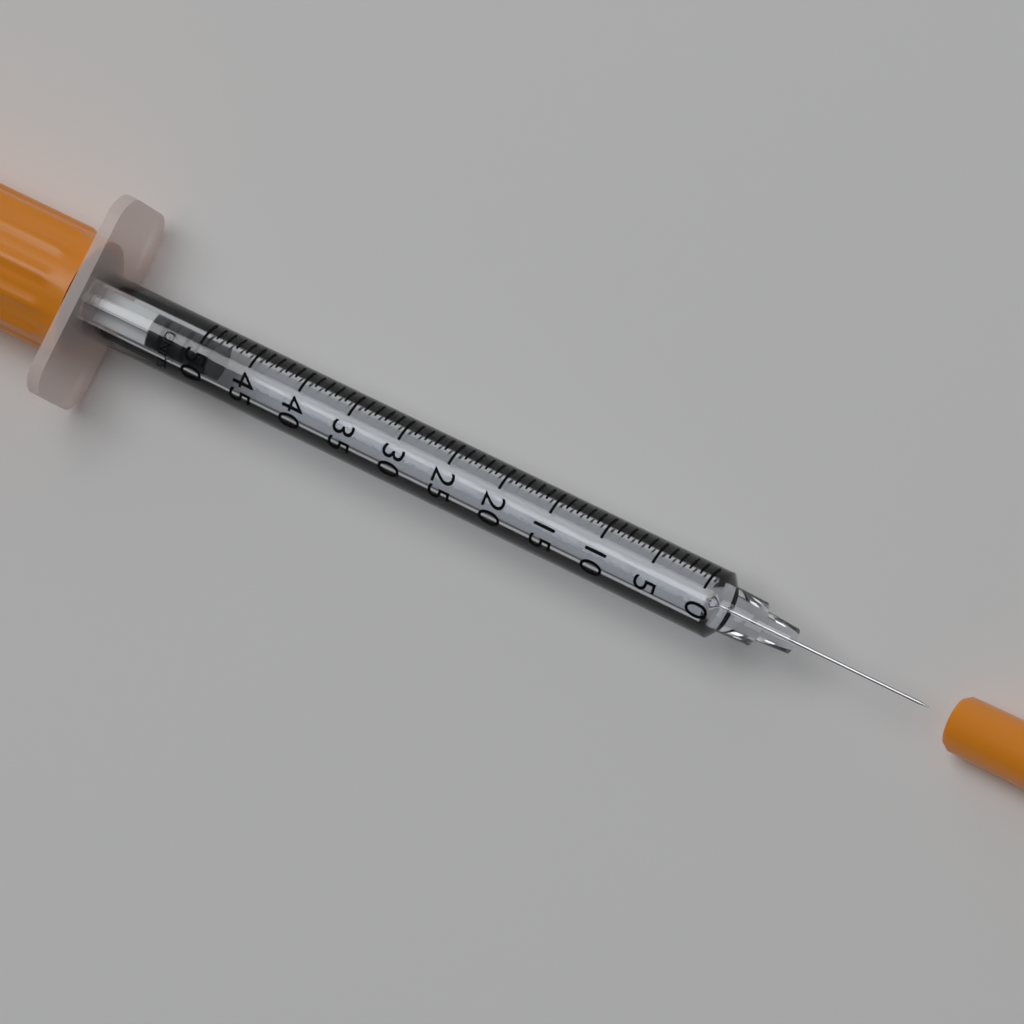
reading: 49 UNITS
